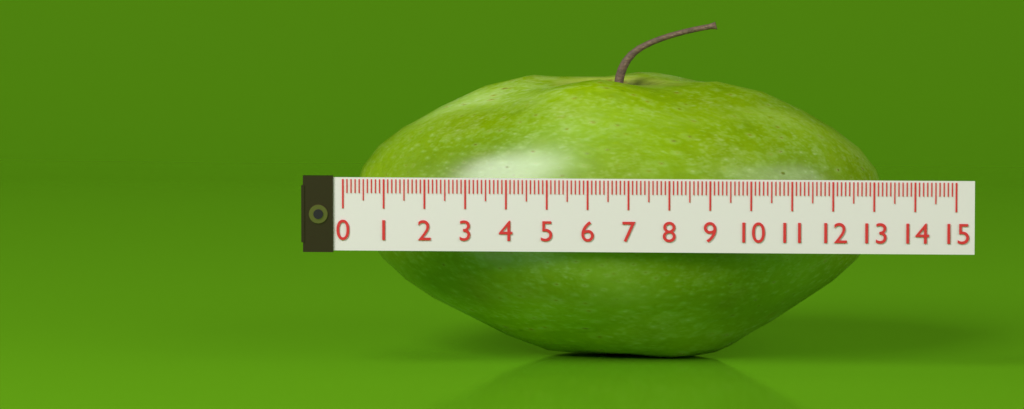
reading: 13.2 (no unit)
